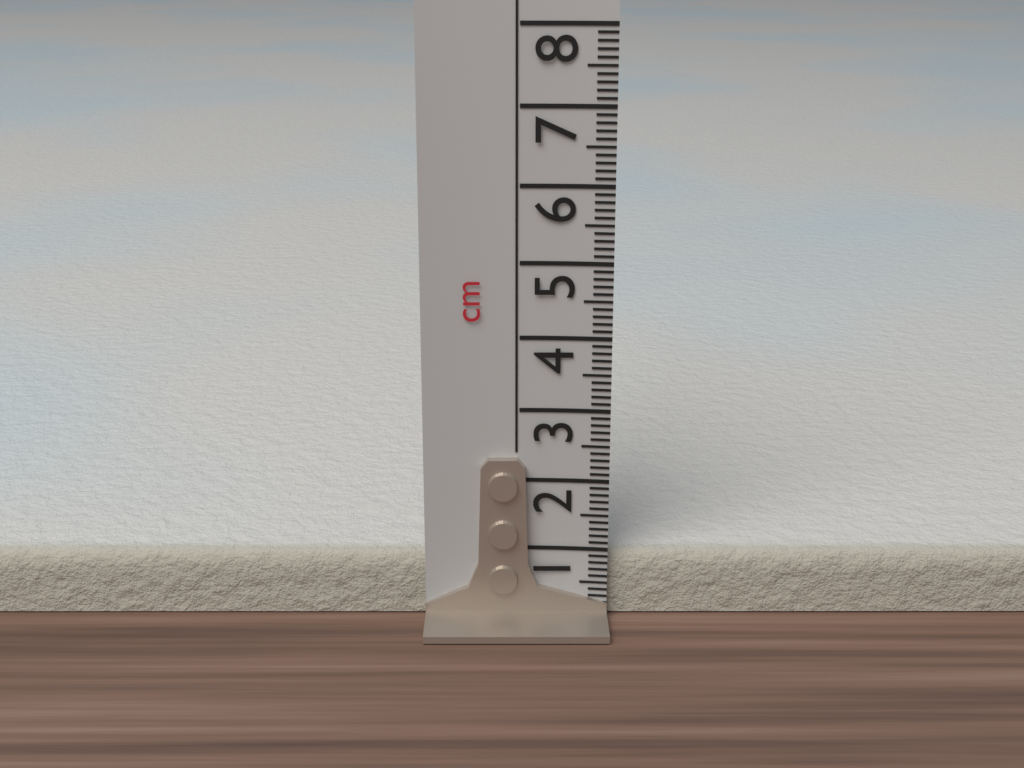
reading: 0.9 cm
